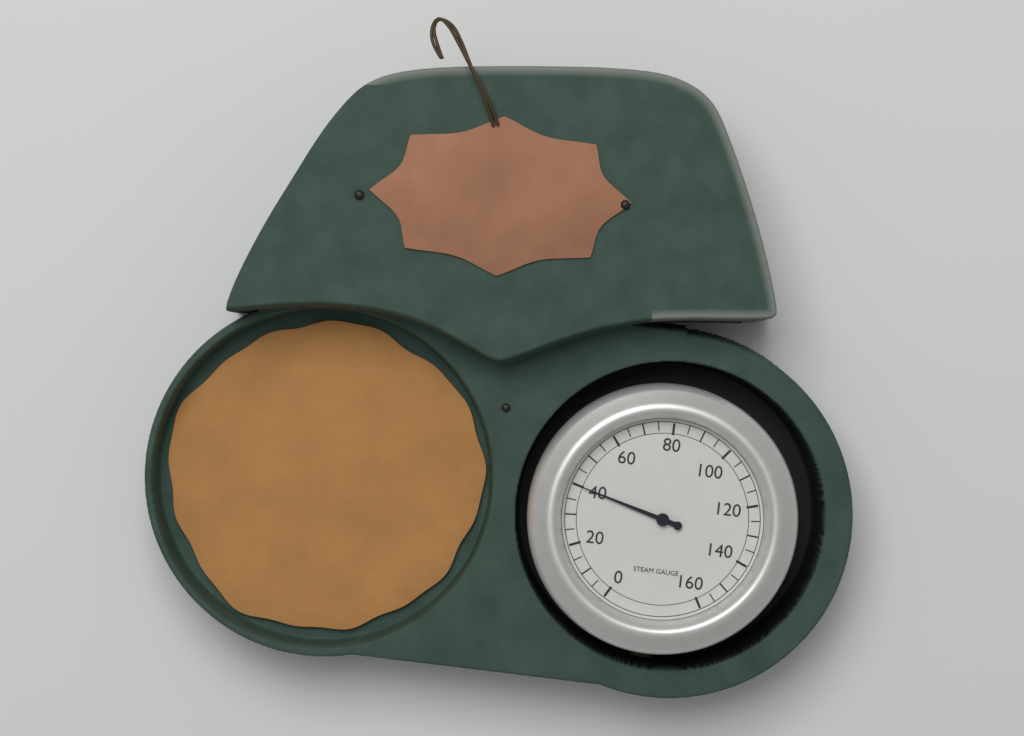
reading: 40 (no unit)
